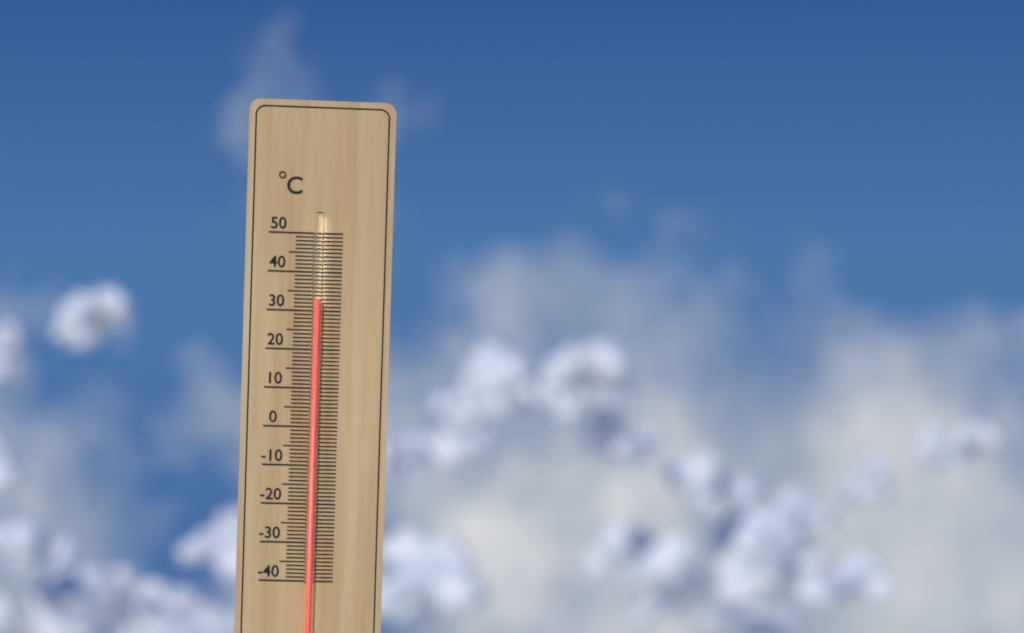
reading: 33 °C
